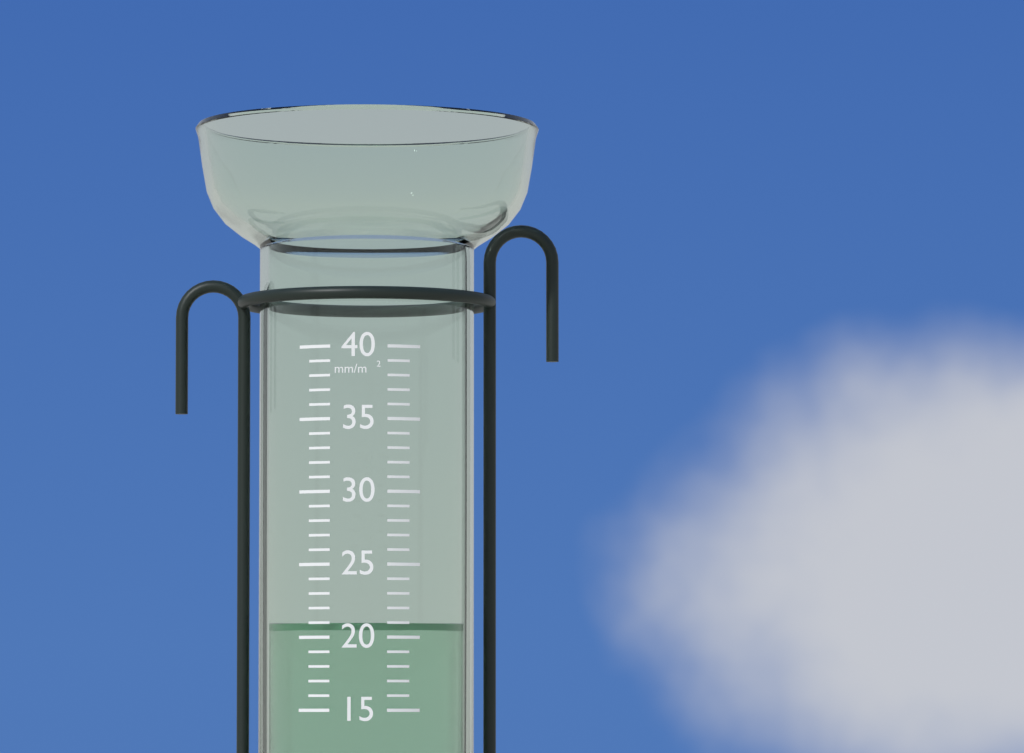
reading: 21 mm/m²
